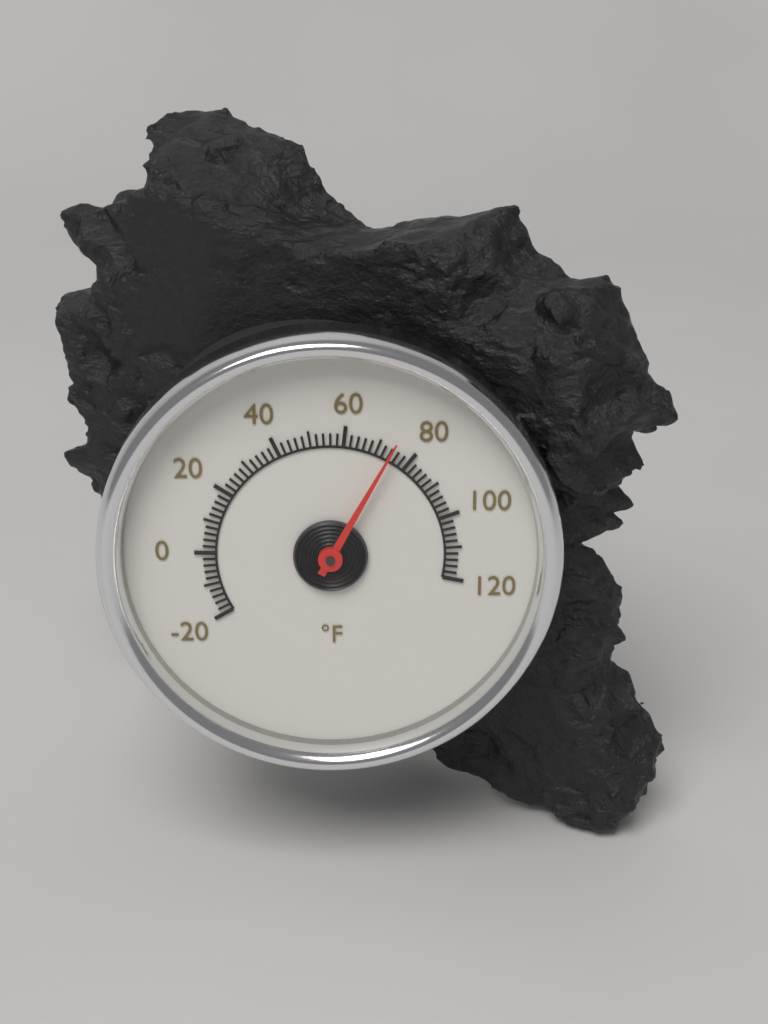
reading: 74 °F
